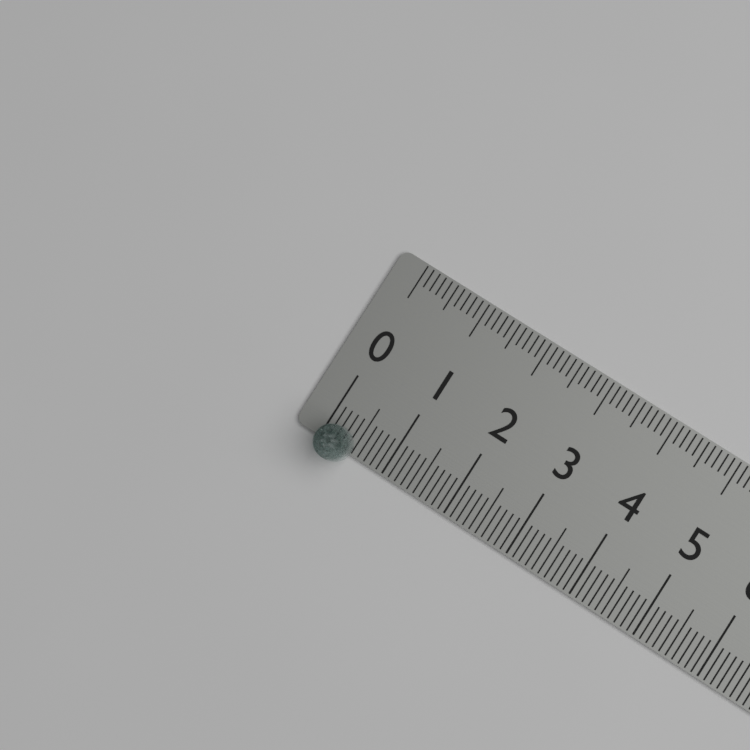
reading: 0.5 (no unit)
